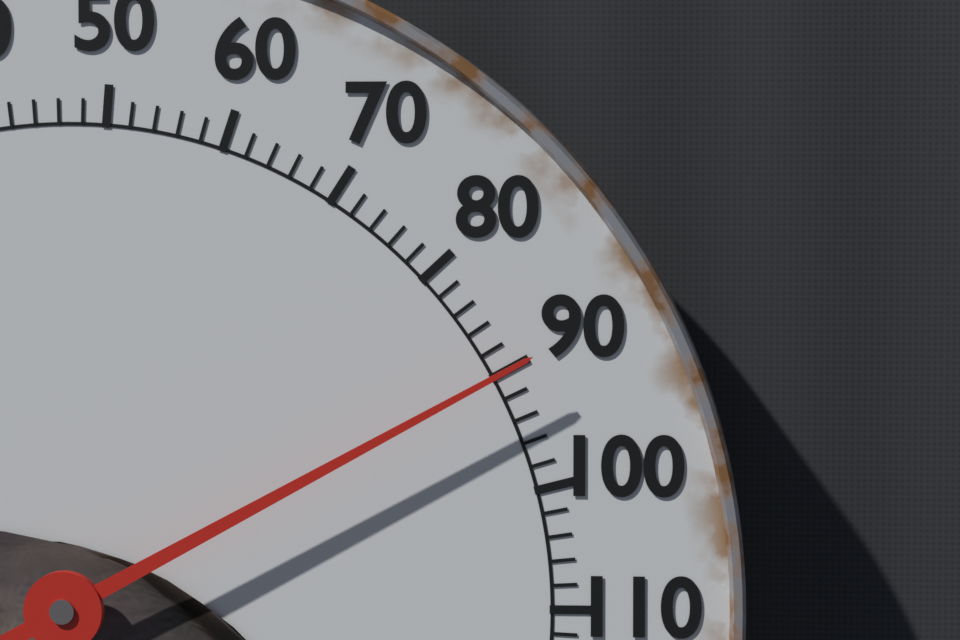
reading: 90 °F
